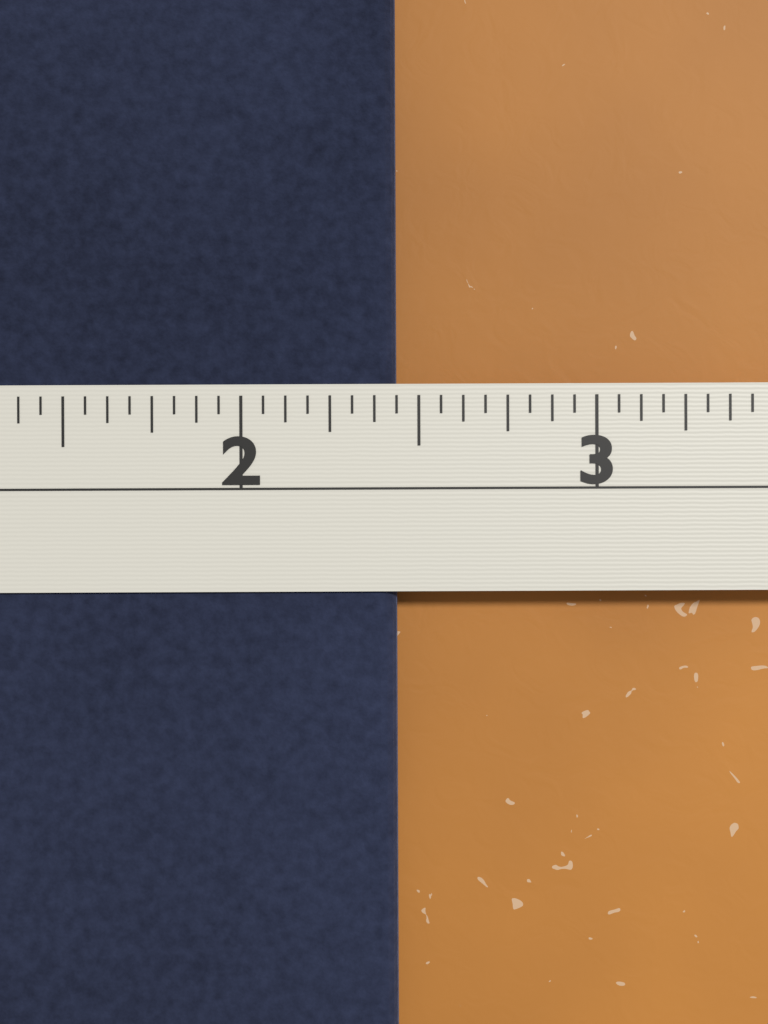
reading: 2.4375 in
